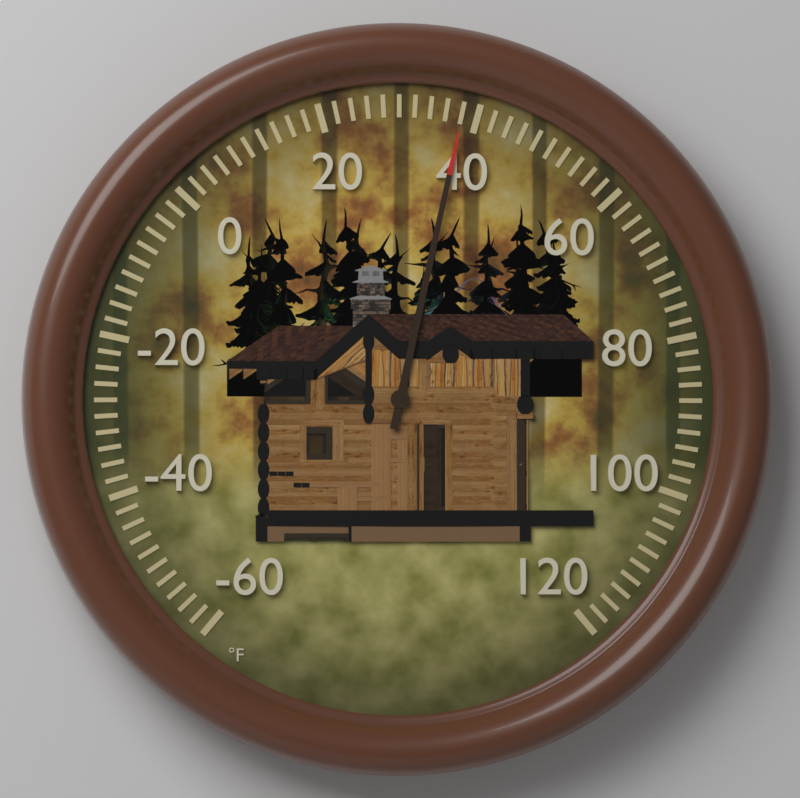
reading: 38 °F
